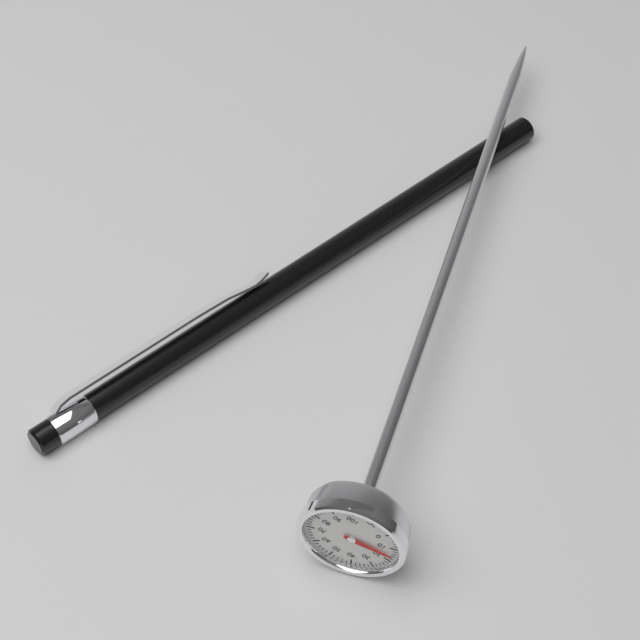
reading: 16 °C
